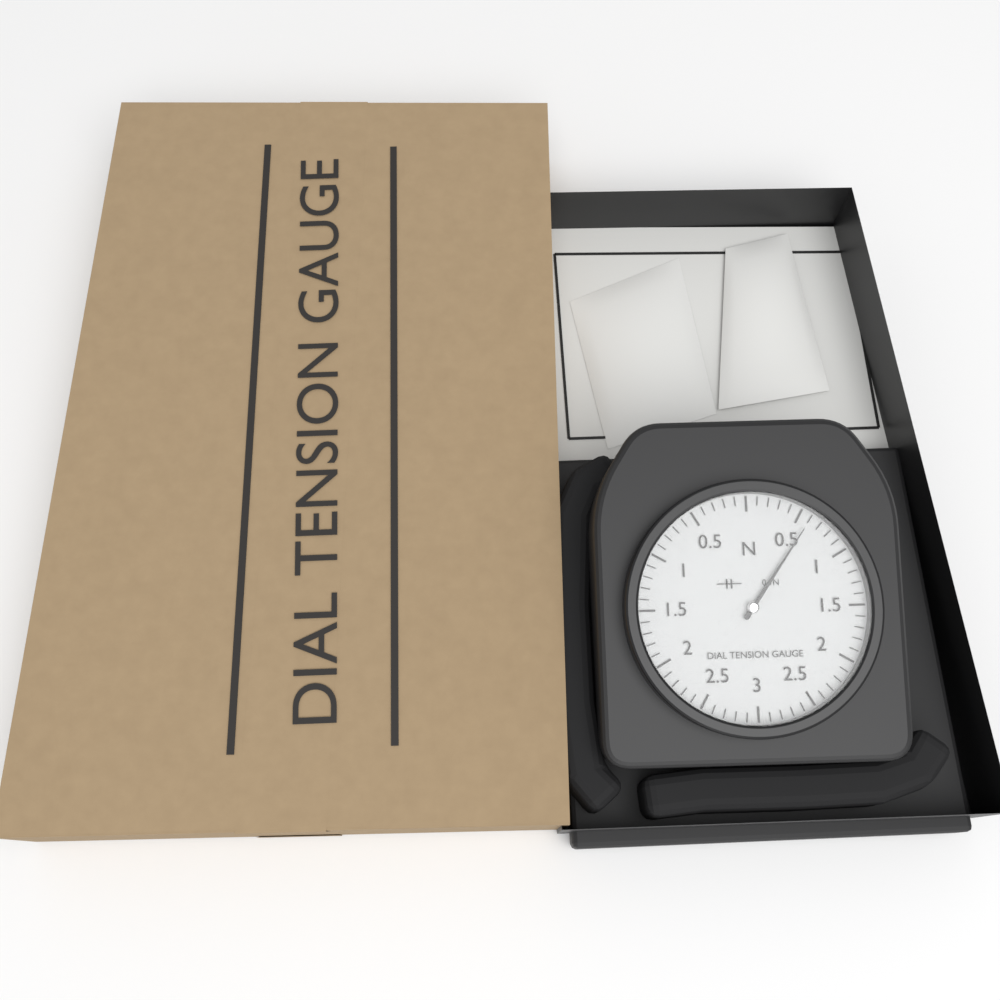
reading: 0.6 N
